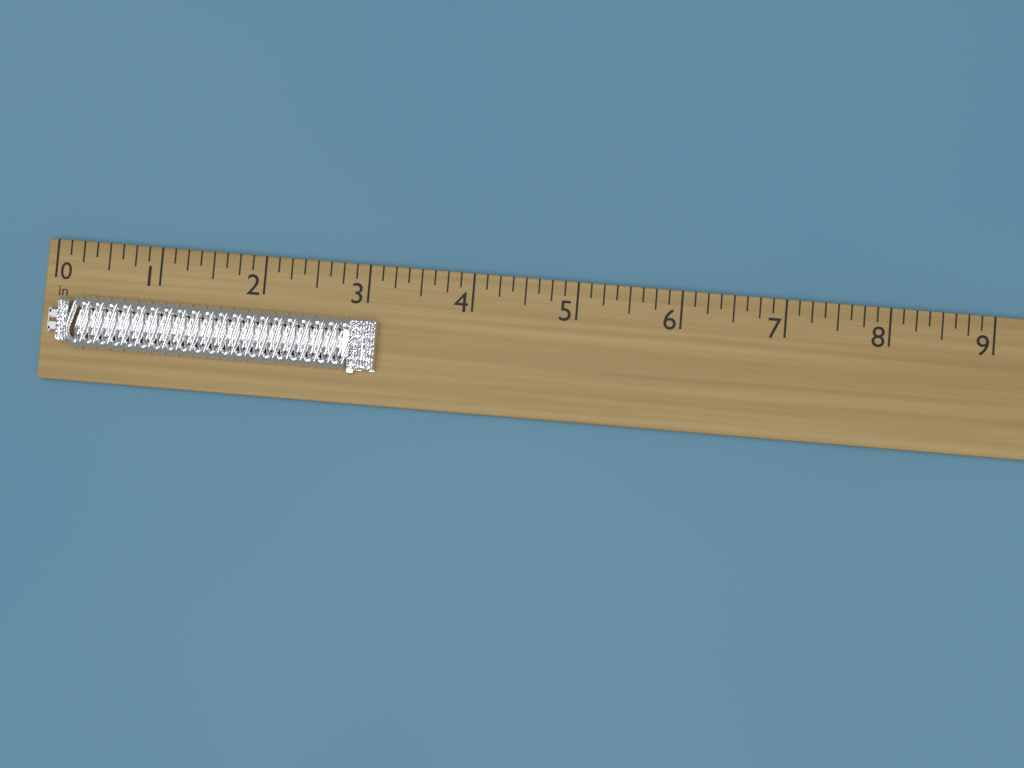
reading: 3.125 in
